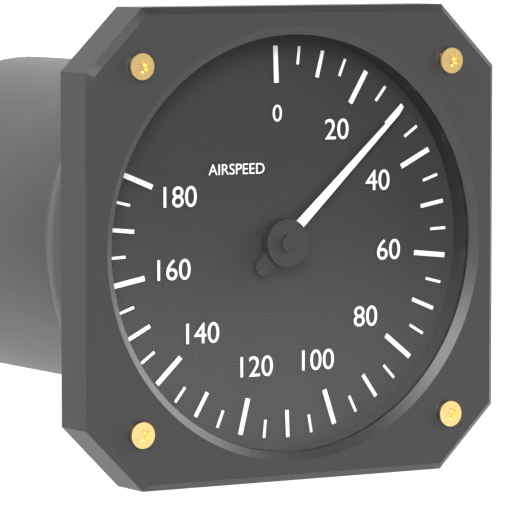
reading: 30 (no unit)
